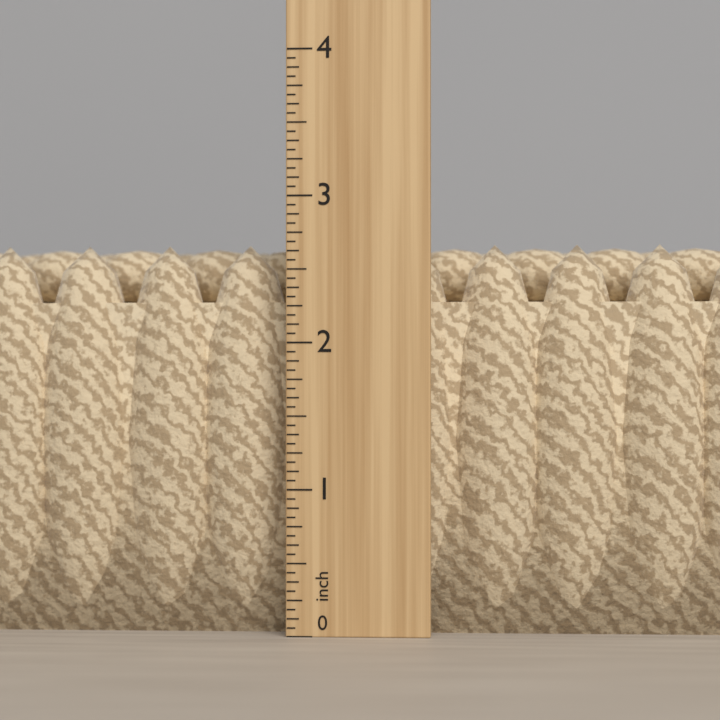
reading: 2.6875 in
